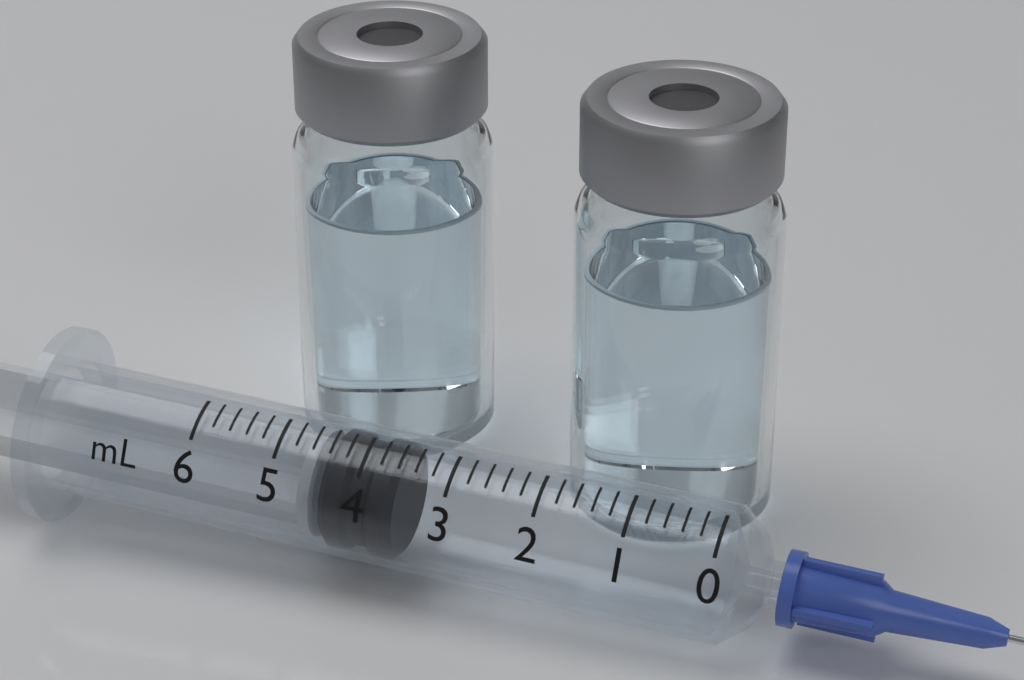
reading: 3.6 ml
